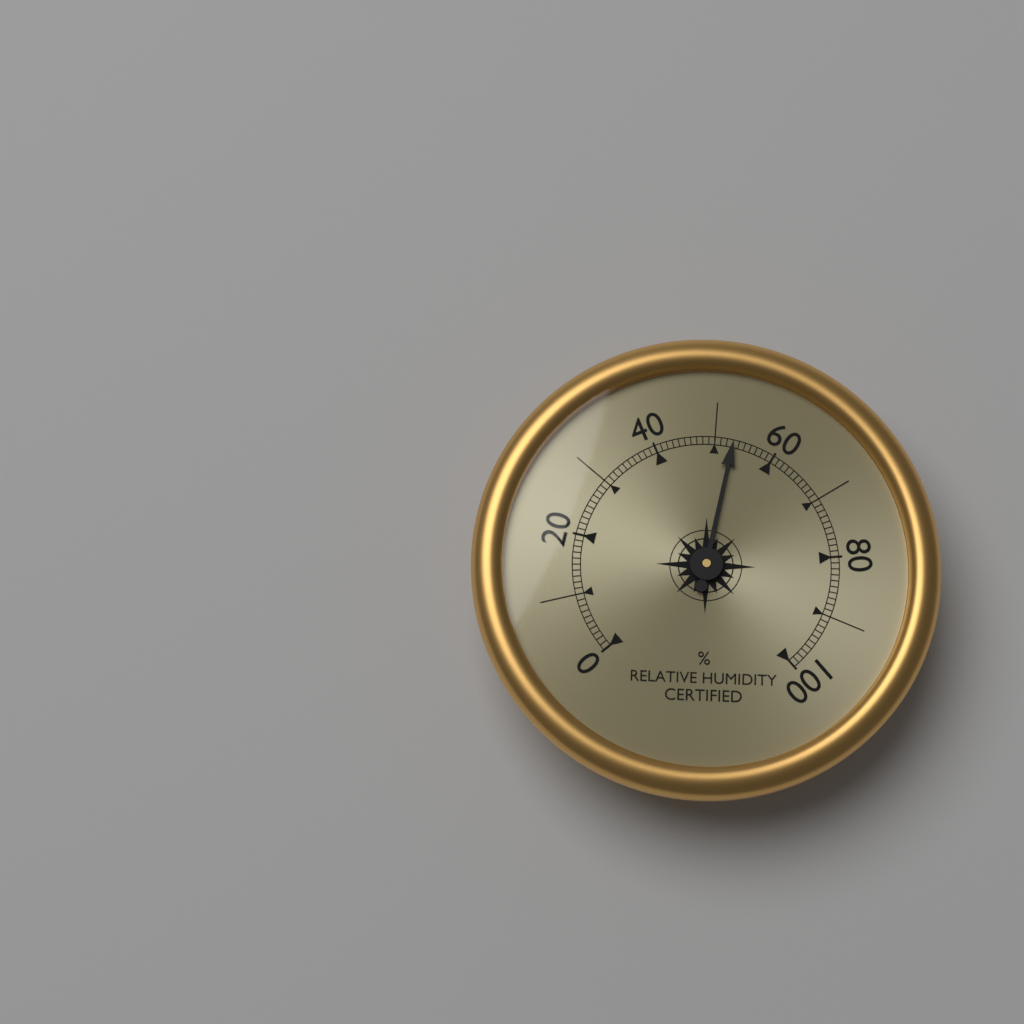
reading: 53 %
